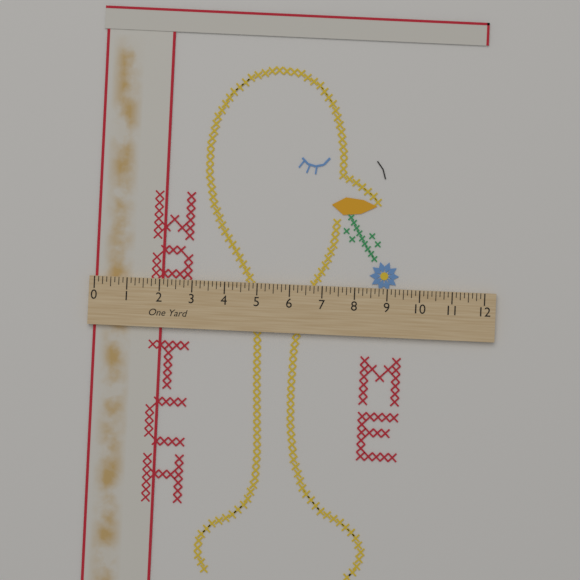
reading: 2.125 in
